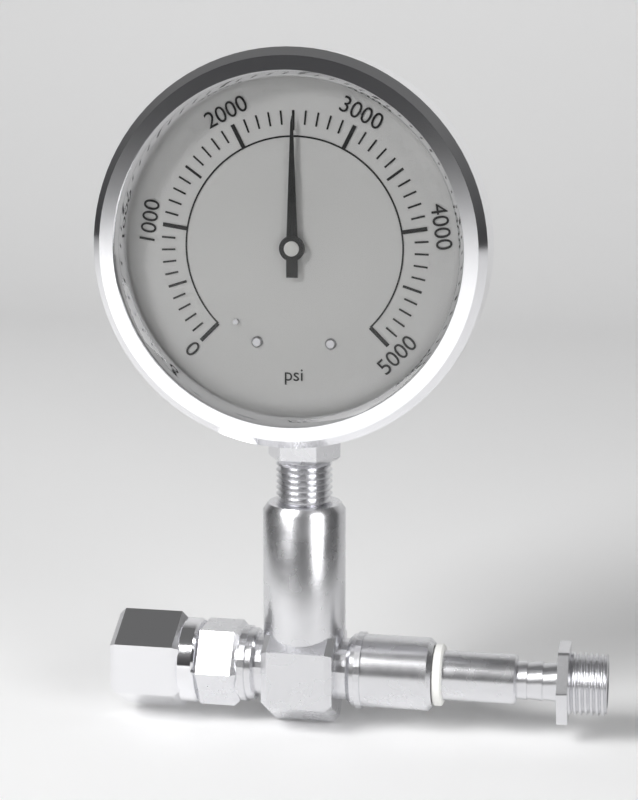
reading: 2500 psi
